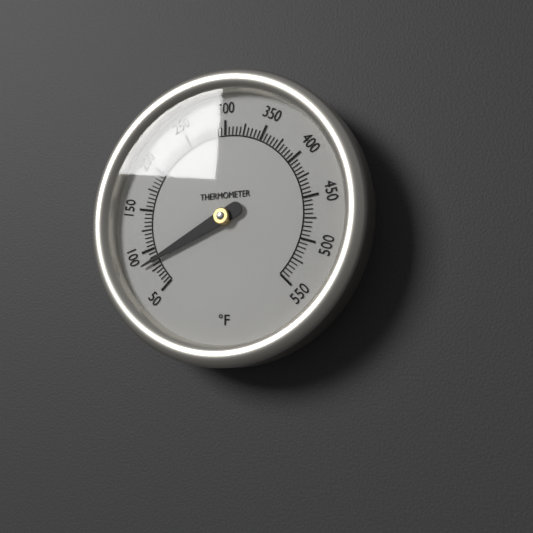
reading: 85 °F
